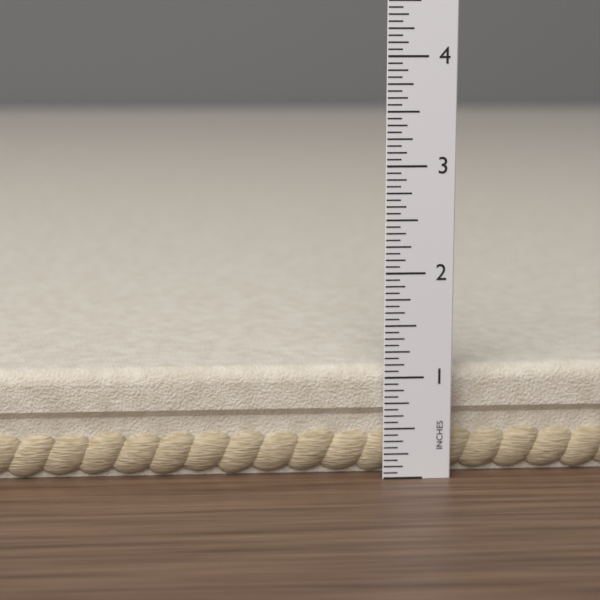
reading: 1.0625 in
